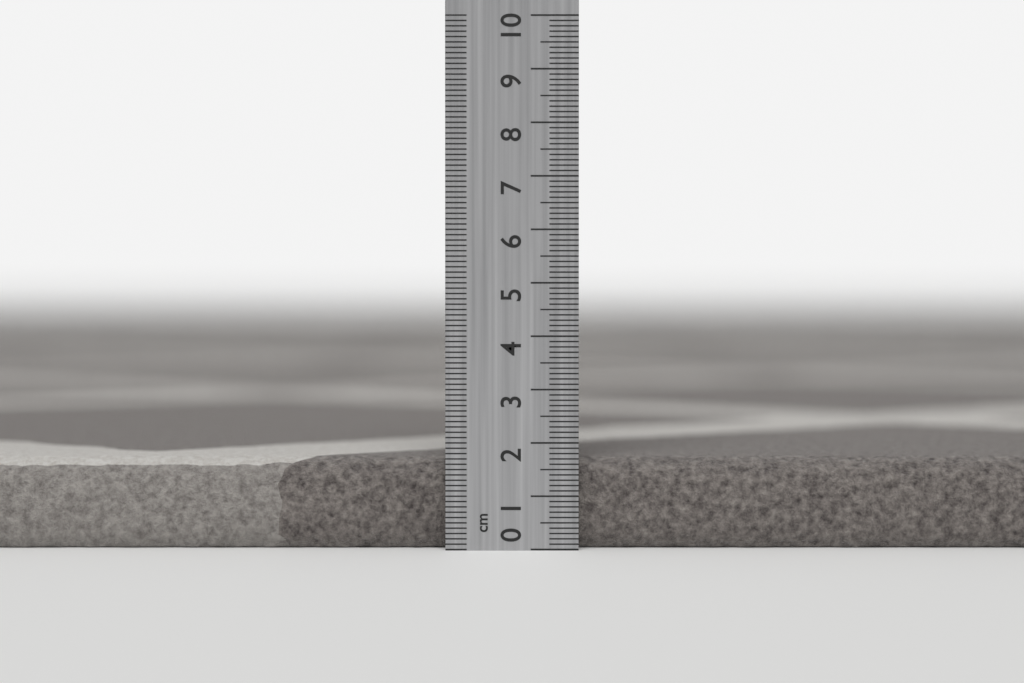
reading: 1.7 cm
